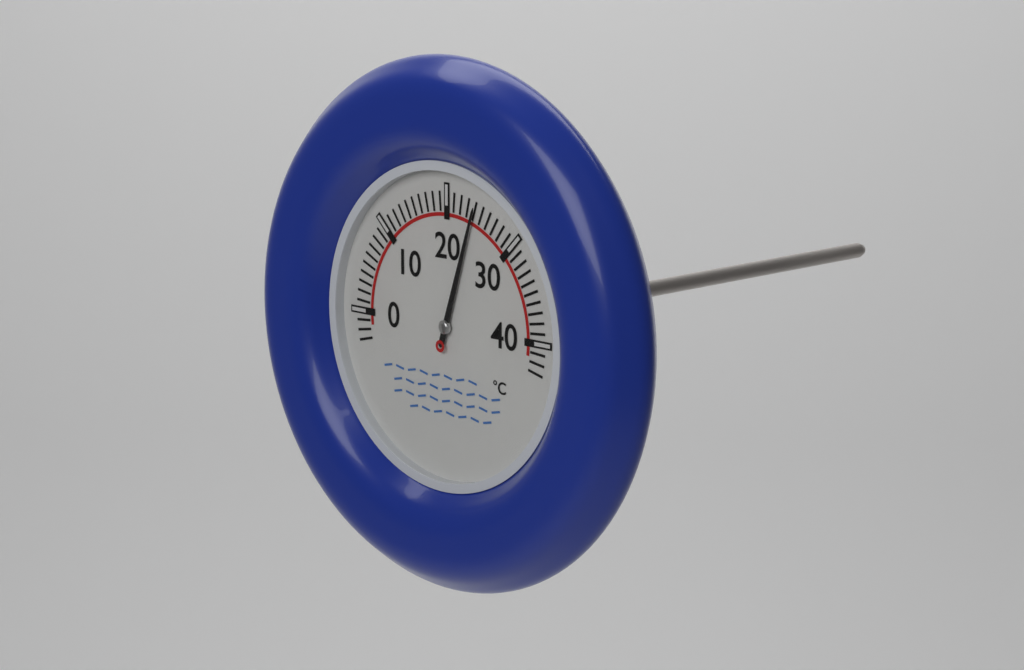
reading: 24 °C
